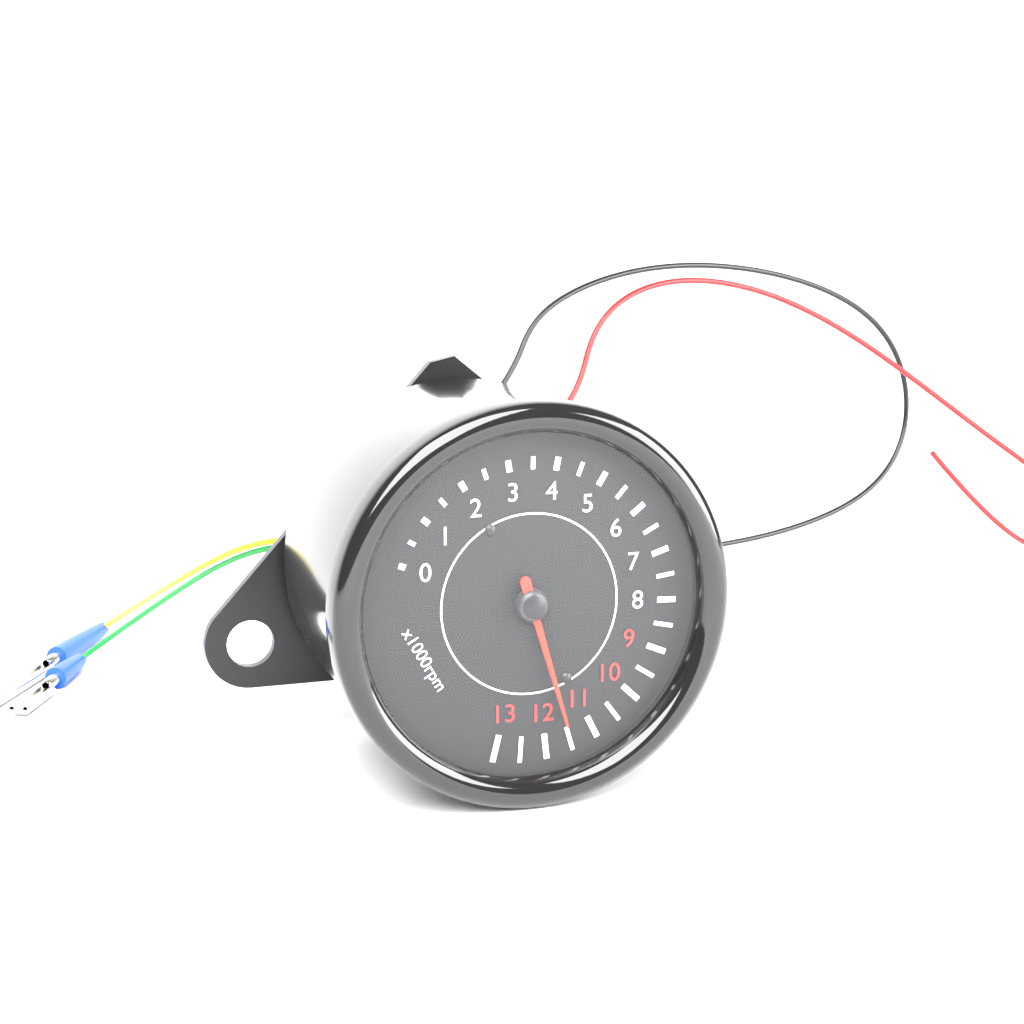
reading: 11.5 x1000rpm
